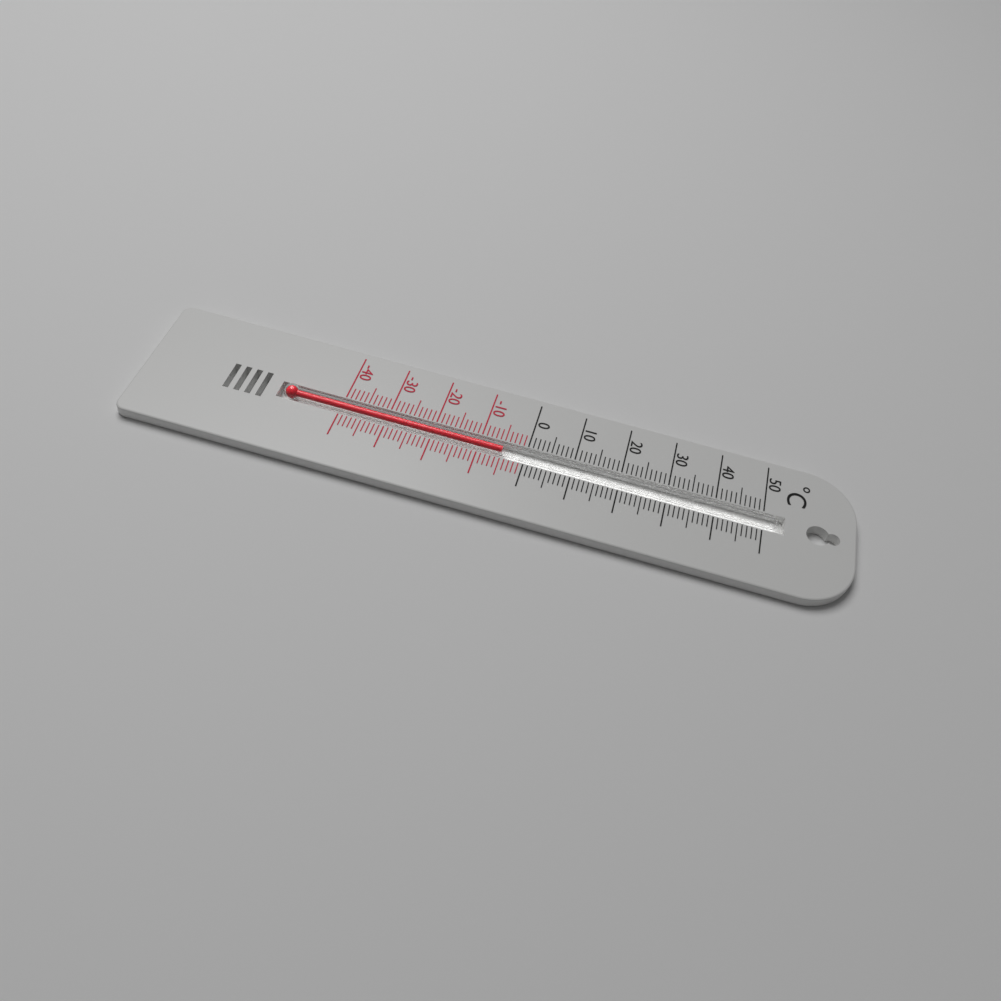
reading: -5 °C
